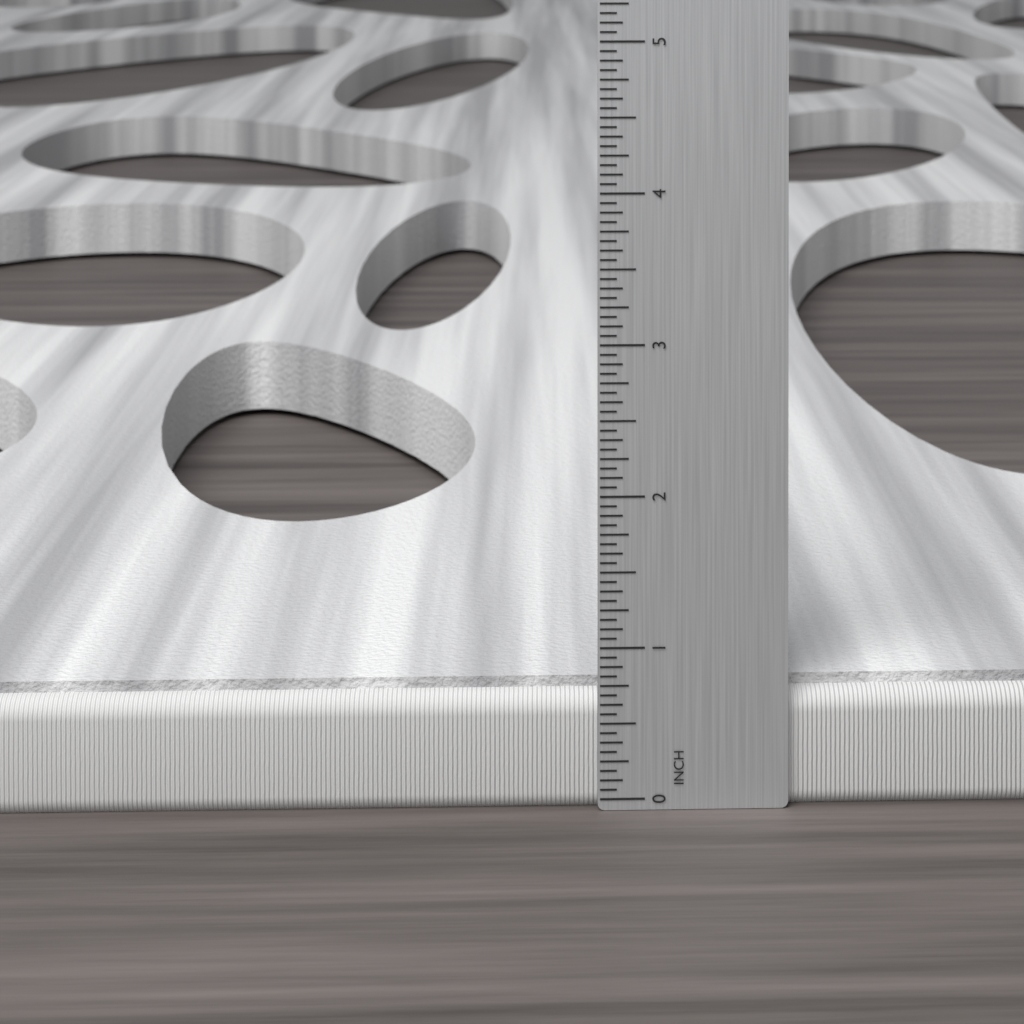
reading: 0.7500 in
